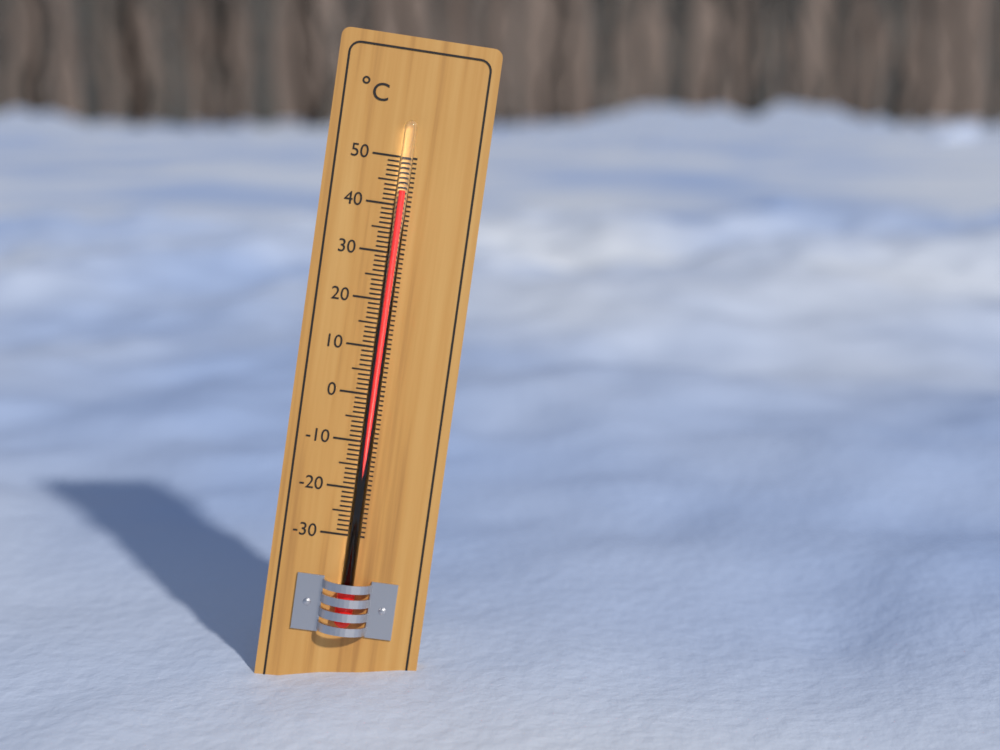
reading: 43 °C
